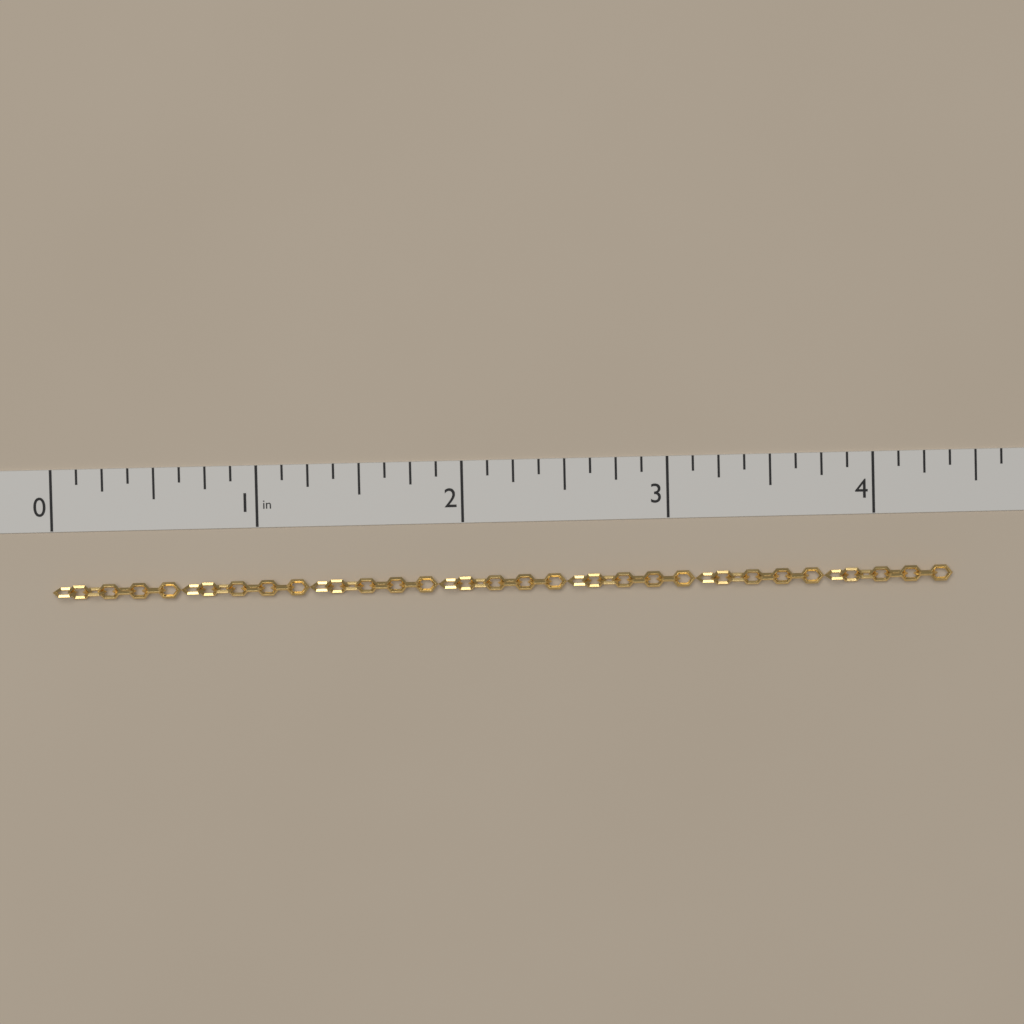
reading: 4.375 in
